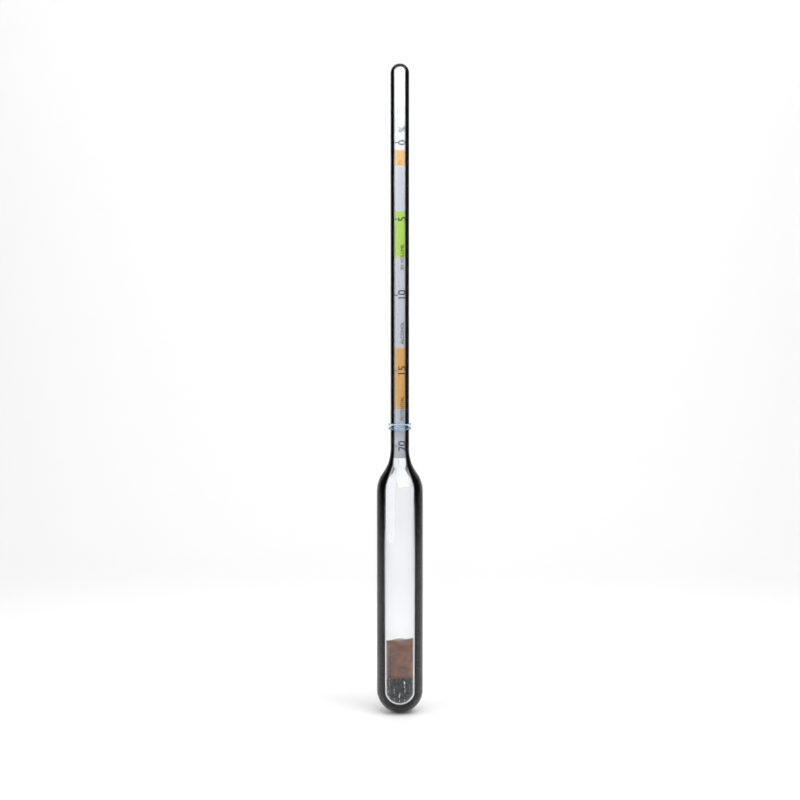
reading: 18.5 %
